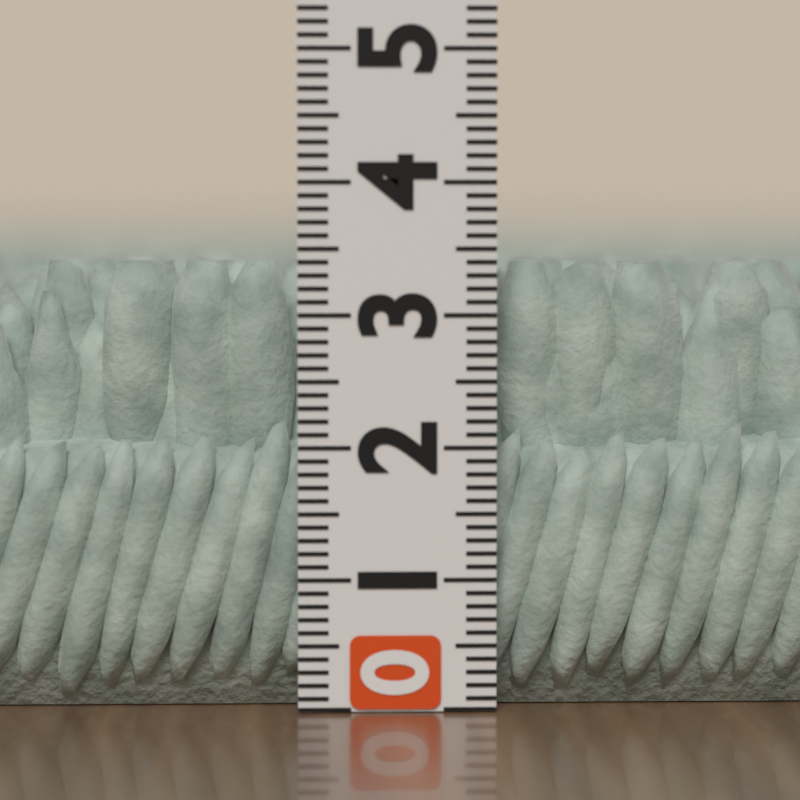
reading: 3.4 (no unit)
